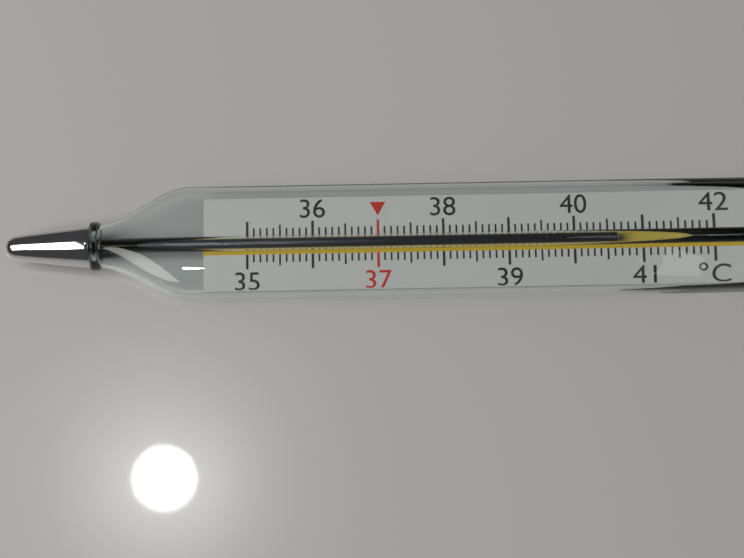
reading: 40.6 °C
